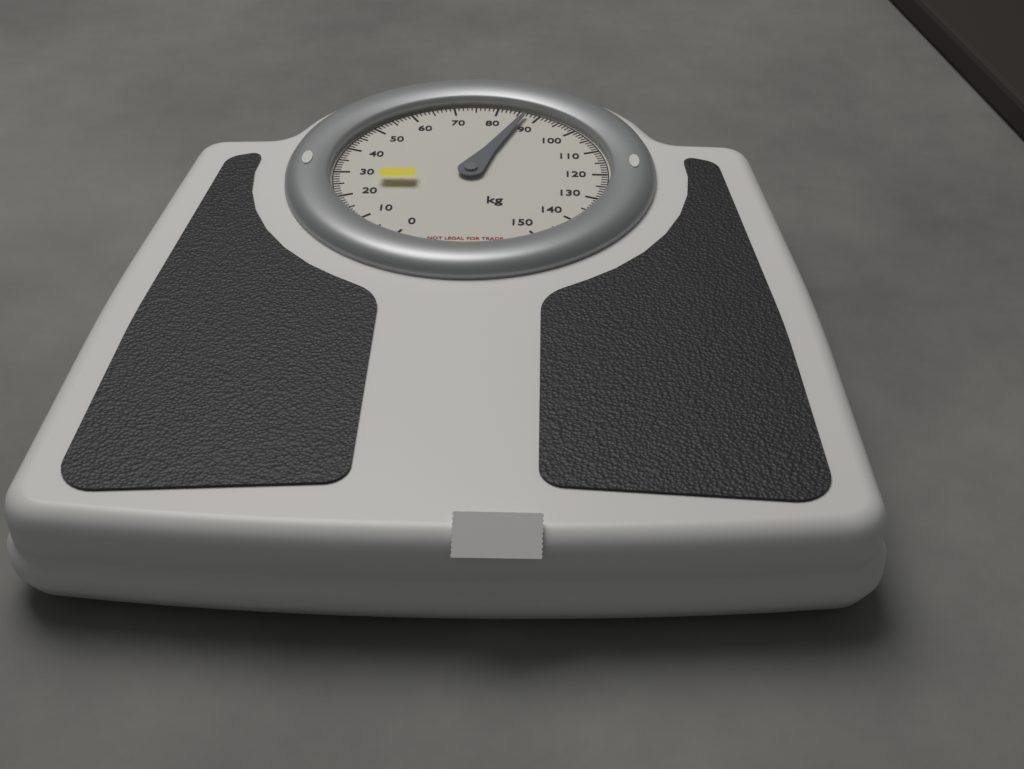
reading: 87 kg
